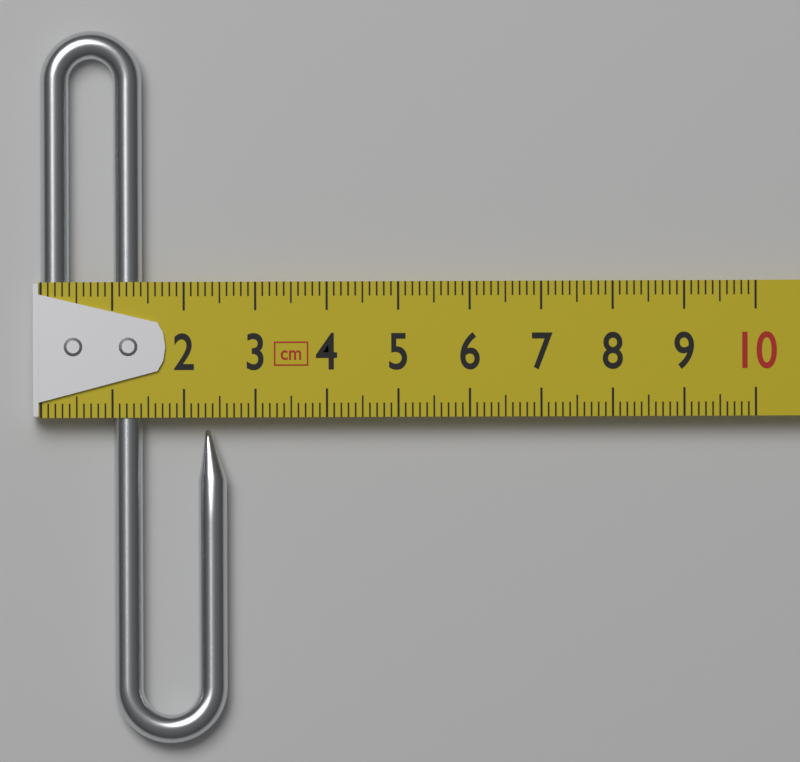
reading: 2.6 cm
